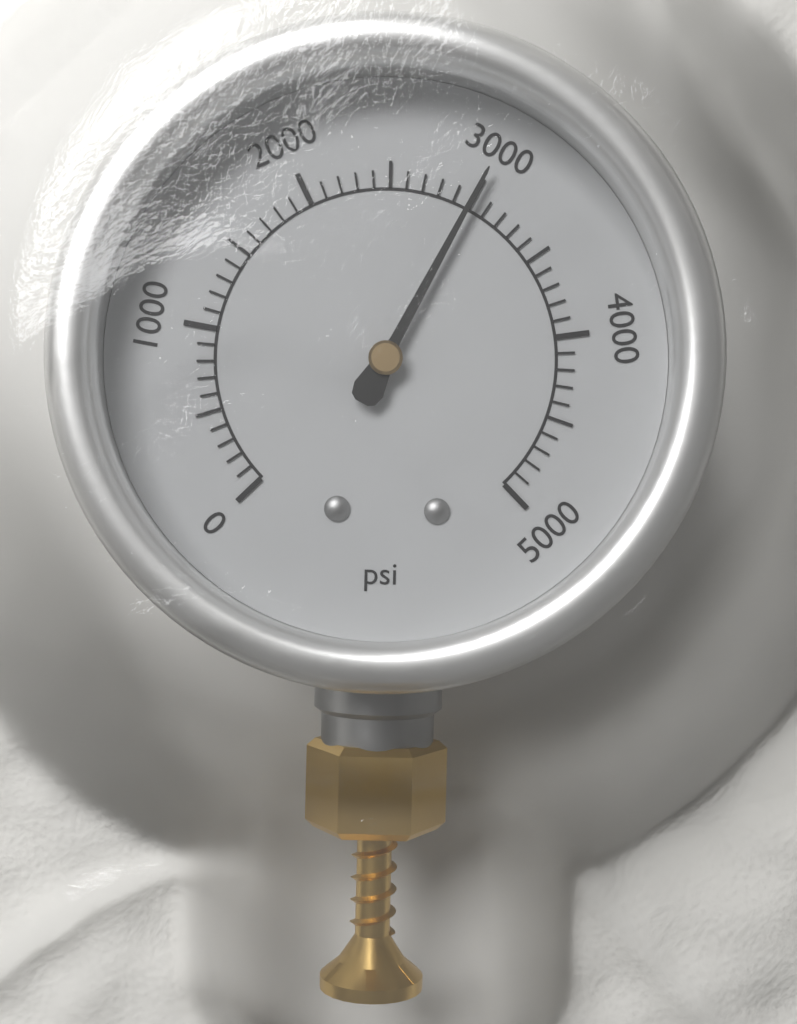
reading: 3000 psi
